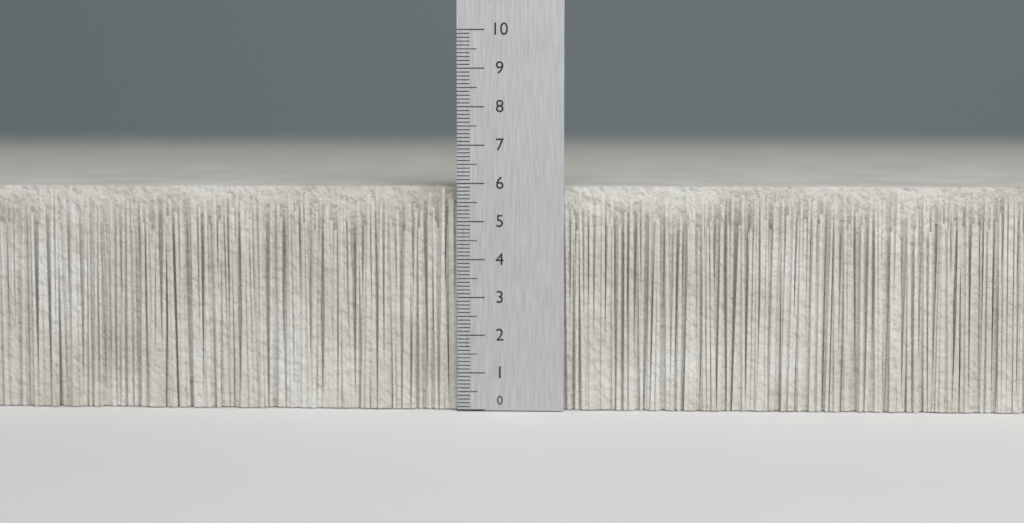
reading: 5.9 (no unit)
